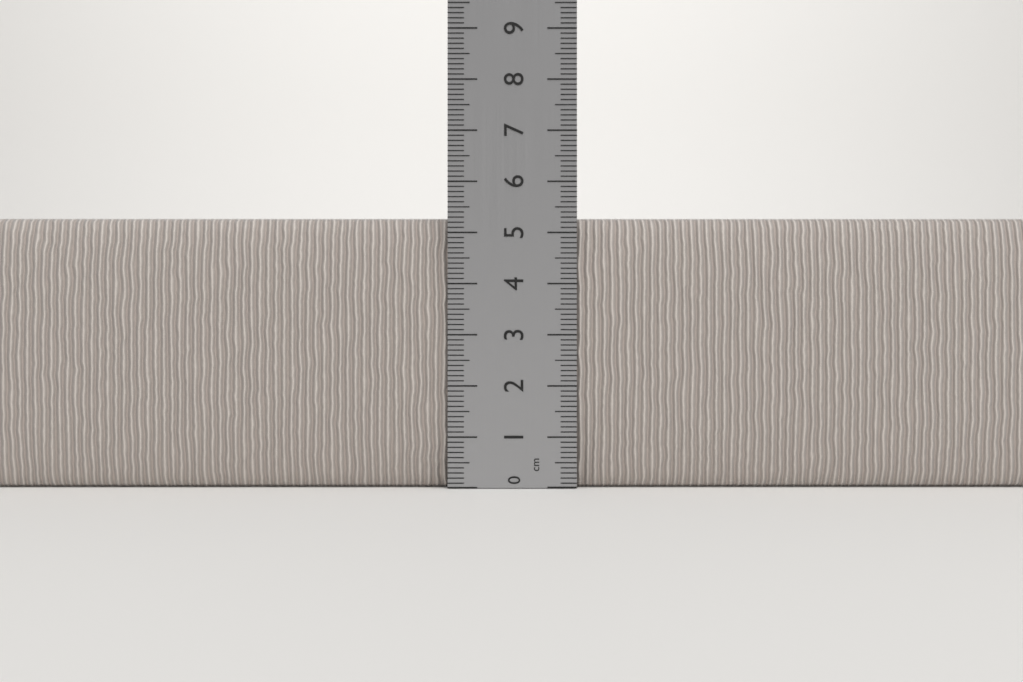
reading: 5.3 cm
